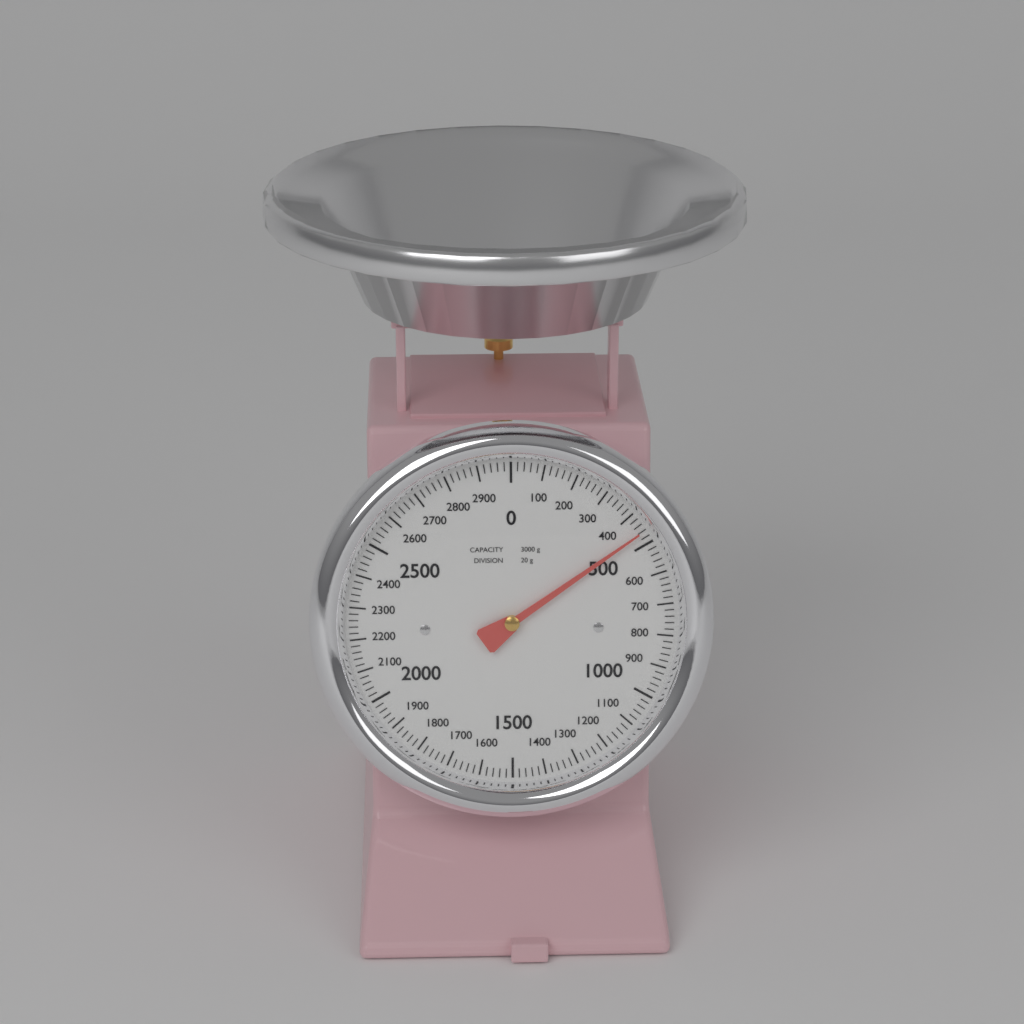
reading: 460 g
